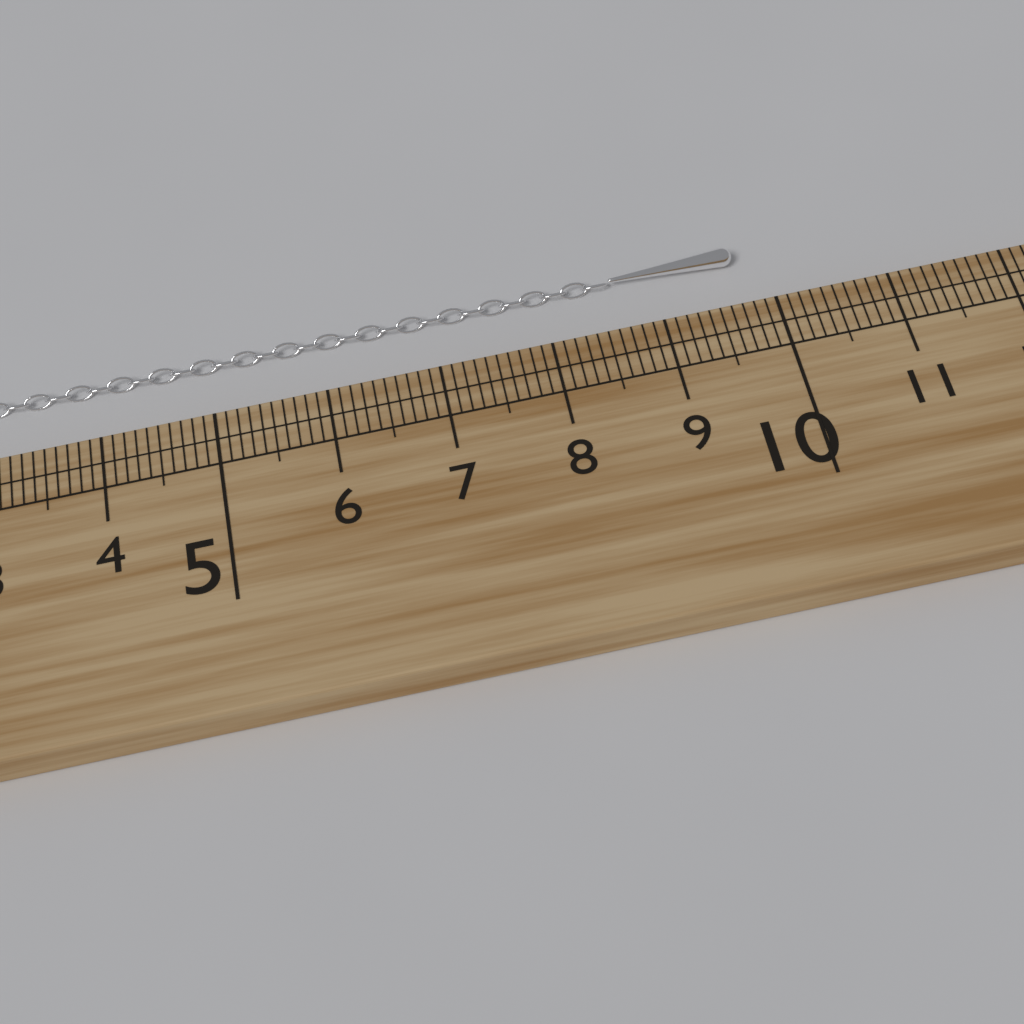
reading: 9.8 cm
